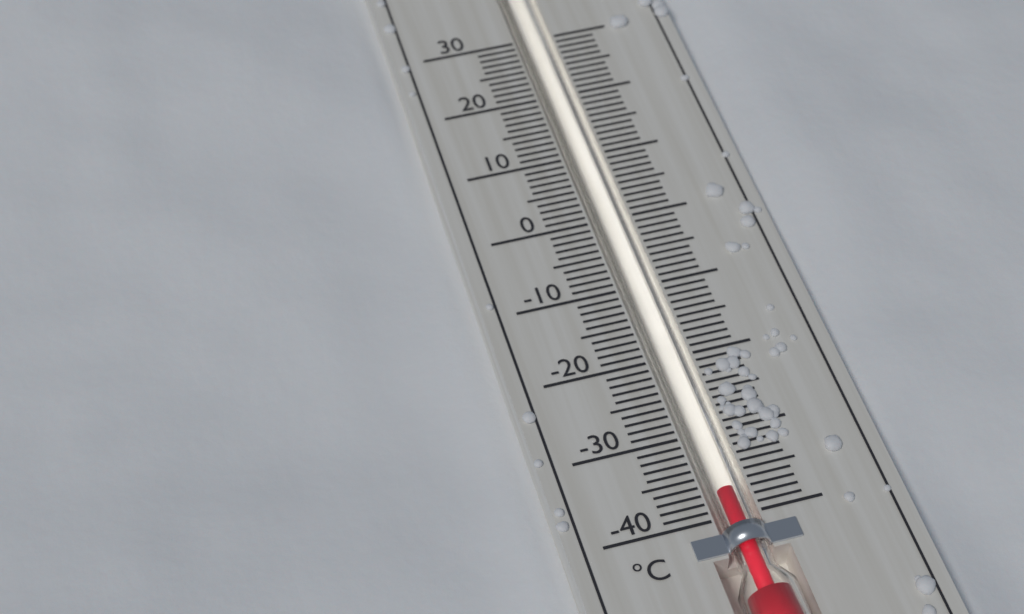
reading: -37 °C
